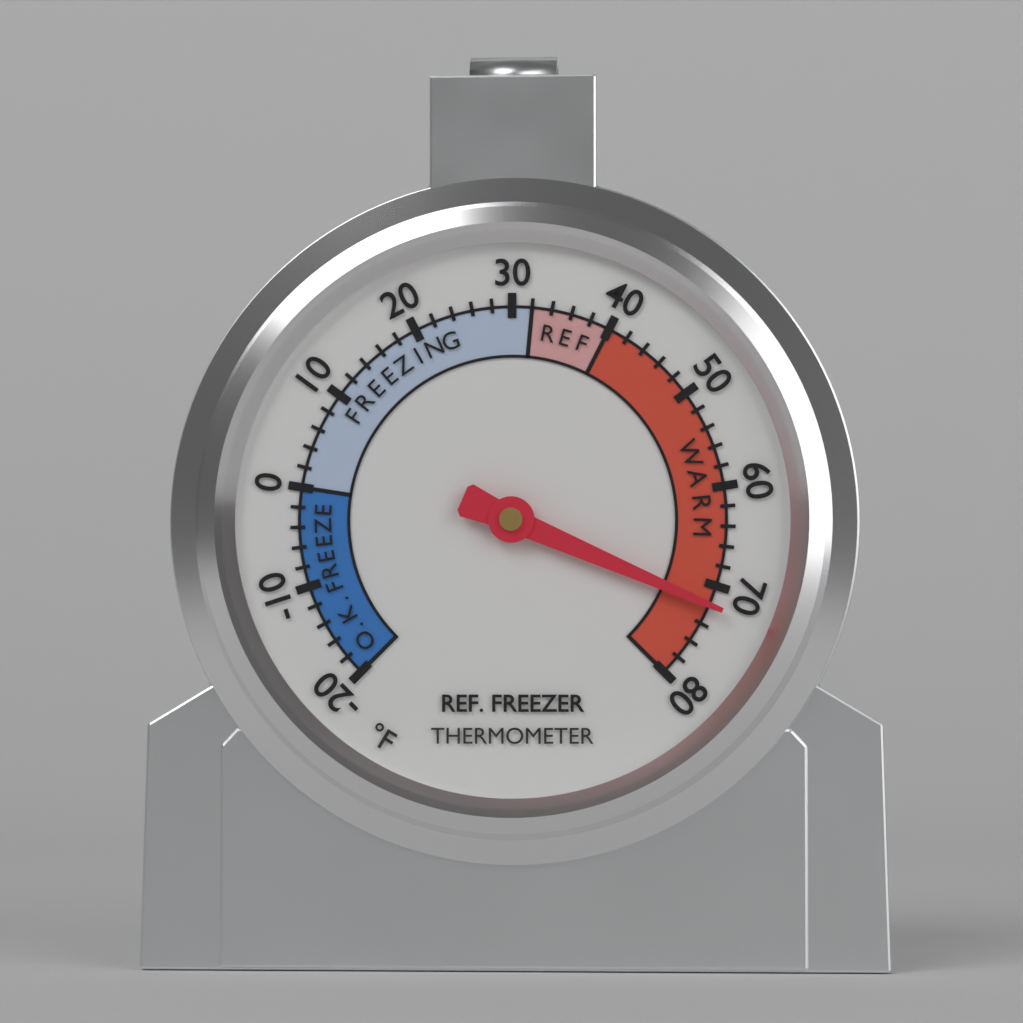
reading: 72 °F
